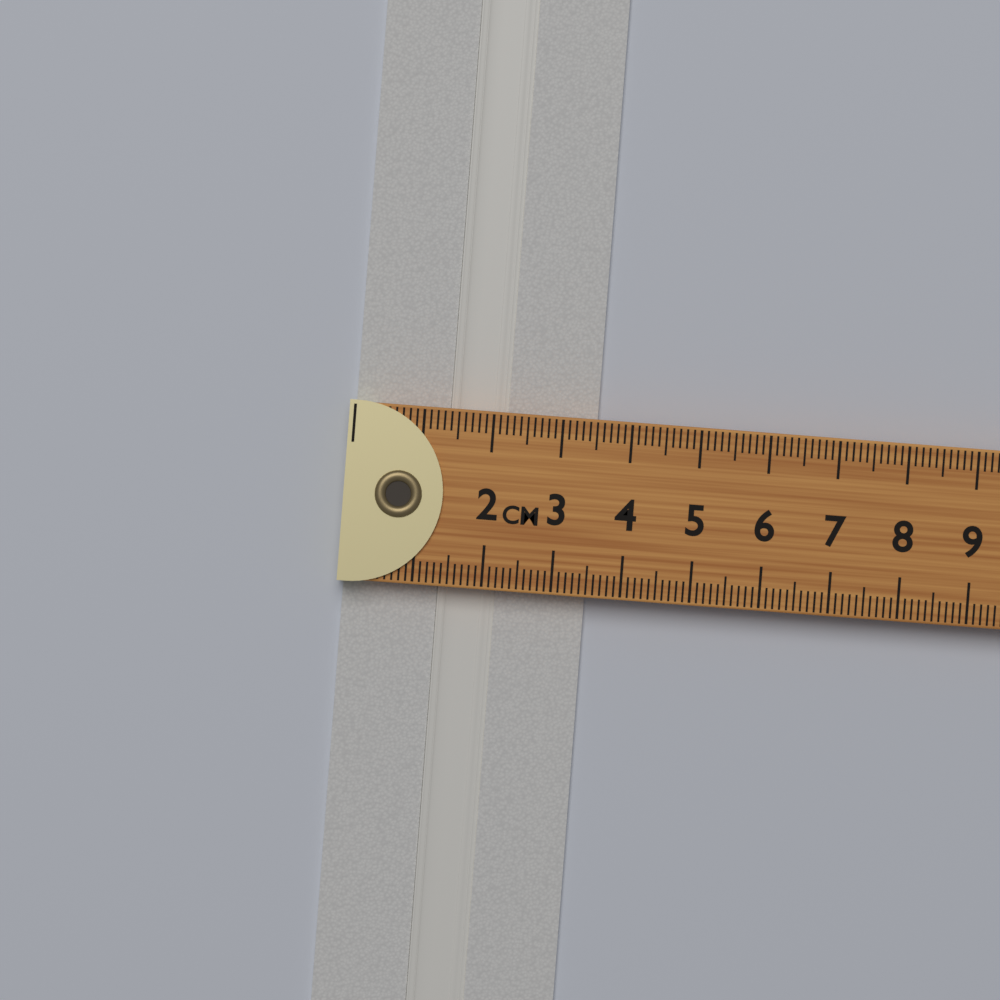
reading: 3.5 cm
